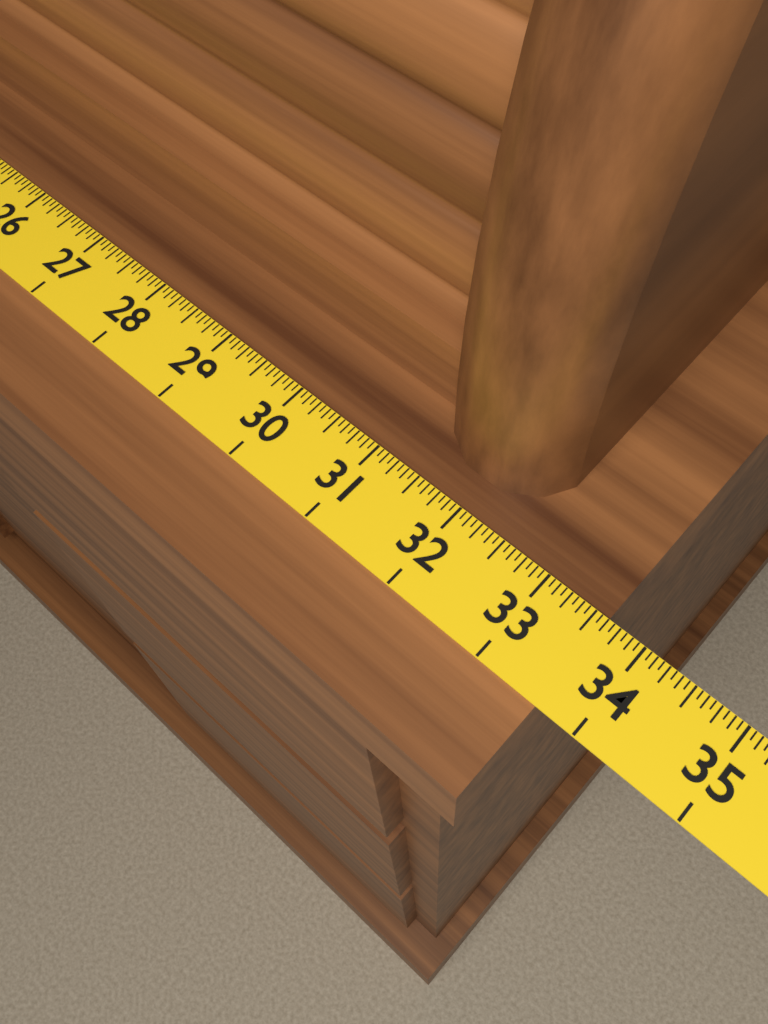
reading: 33.6250 (no unit)
